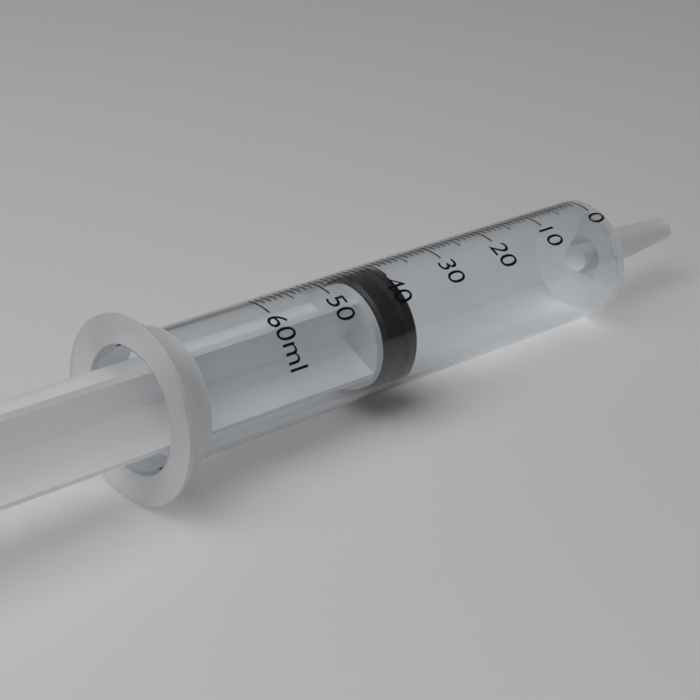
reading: 39 ml
